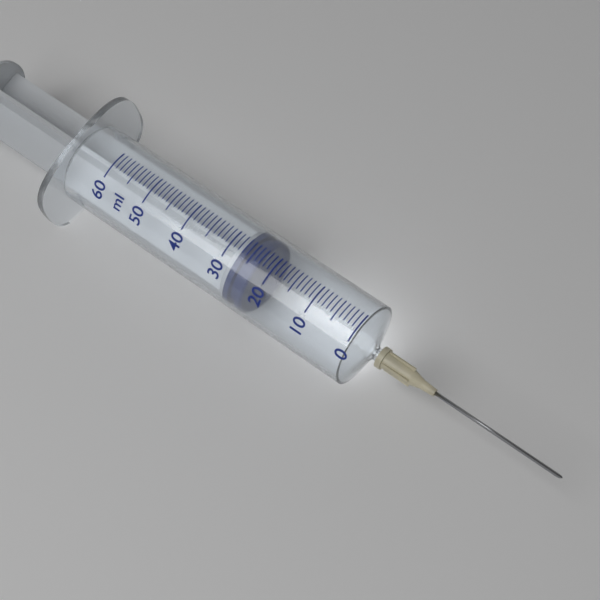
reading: 23 ml
